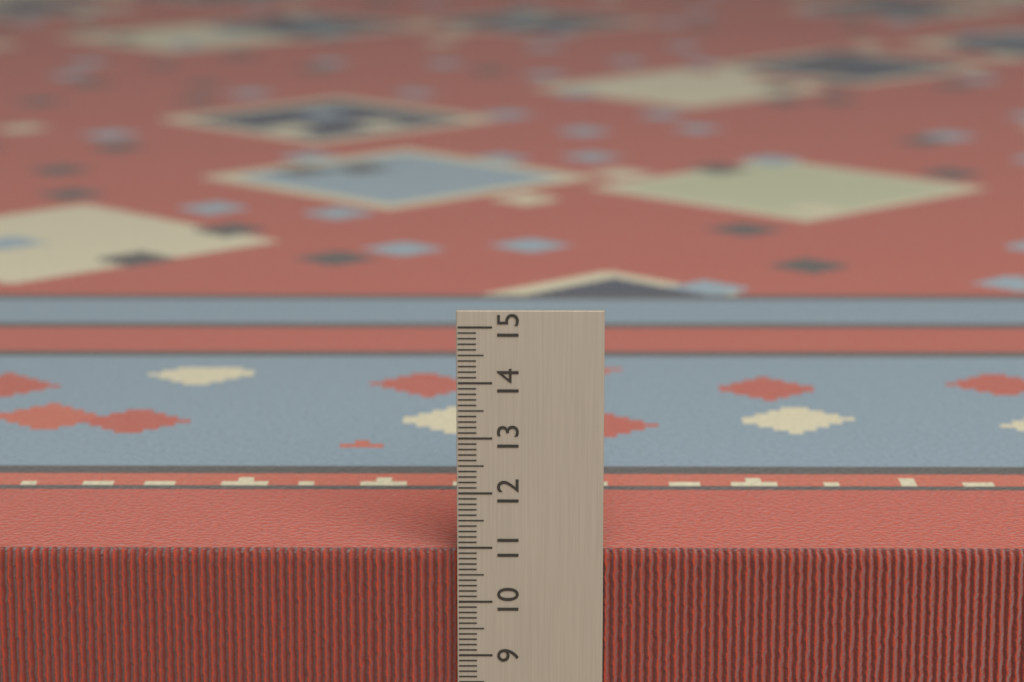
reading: 10.9 cm
